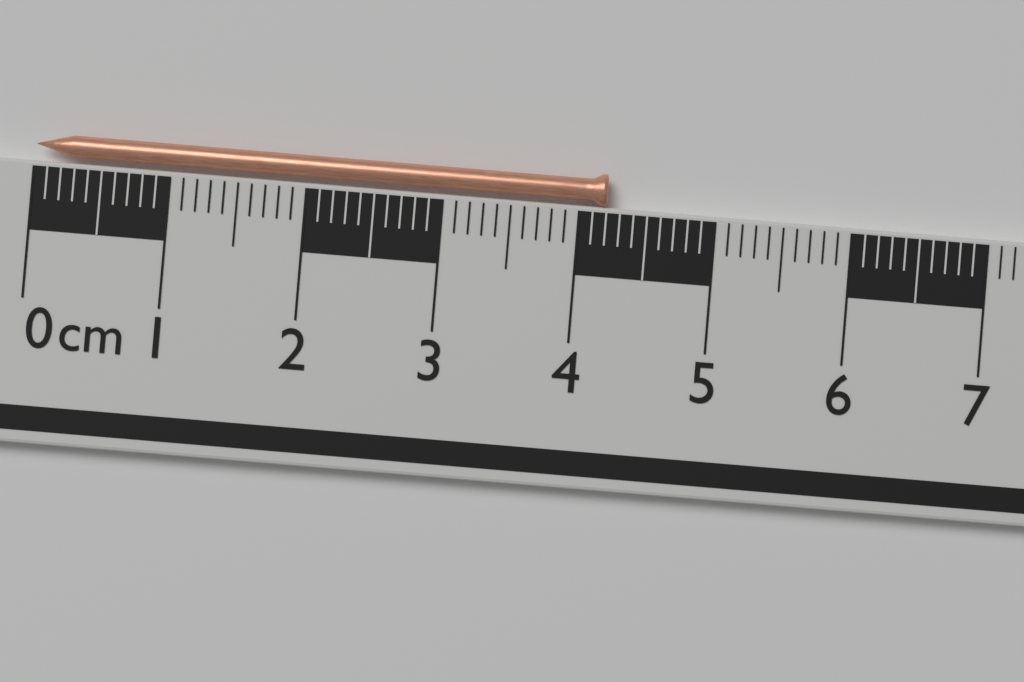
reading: 4.2 cm
